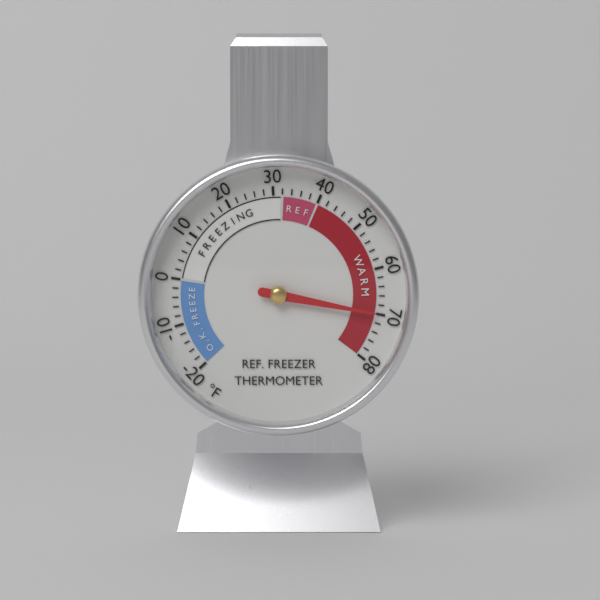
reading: 70 °F
